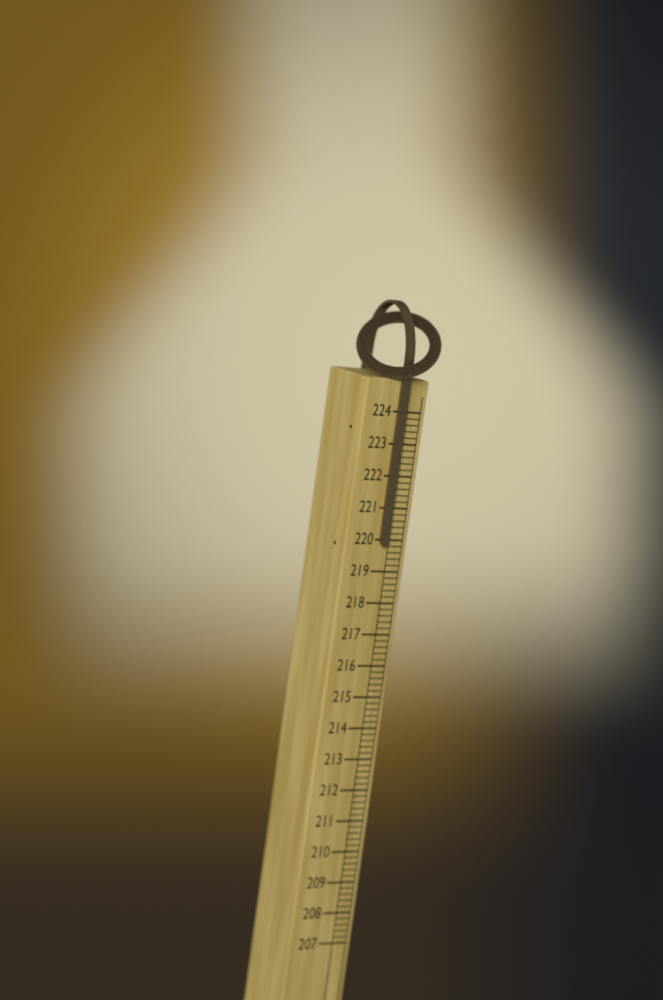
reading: 219.8 (no unit)
